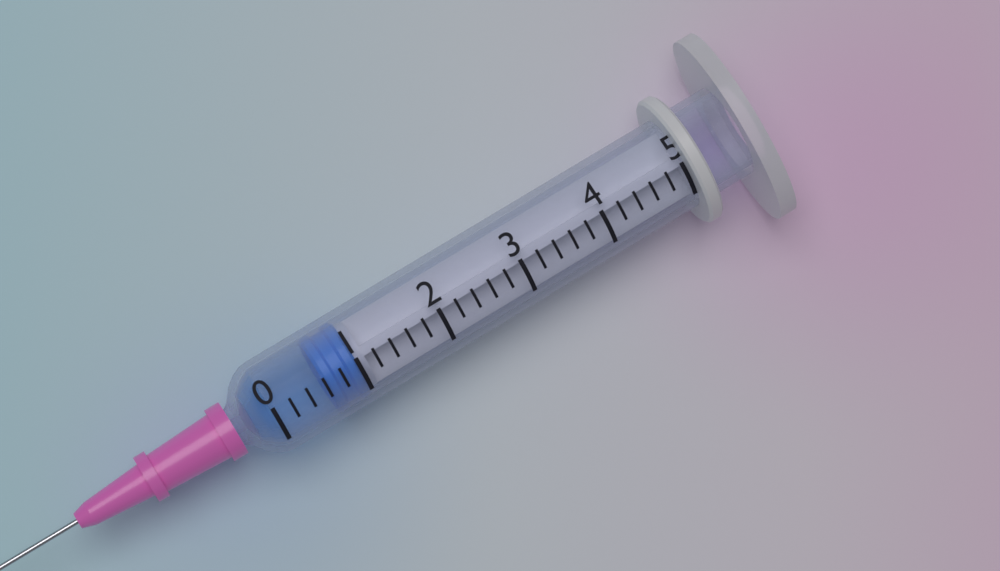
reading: 0.6 (no unit)
